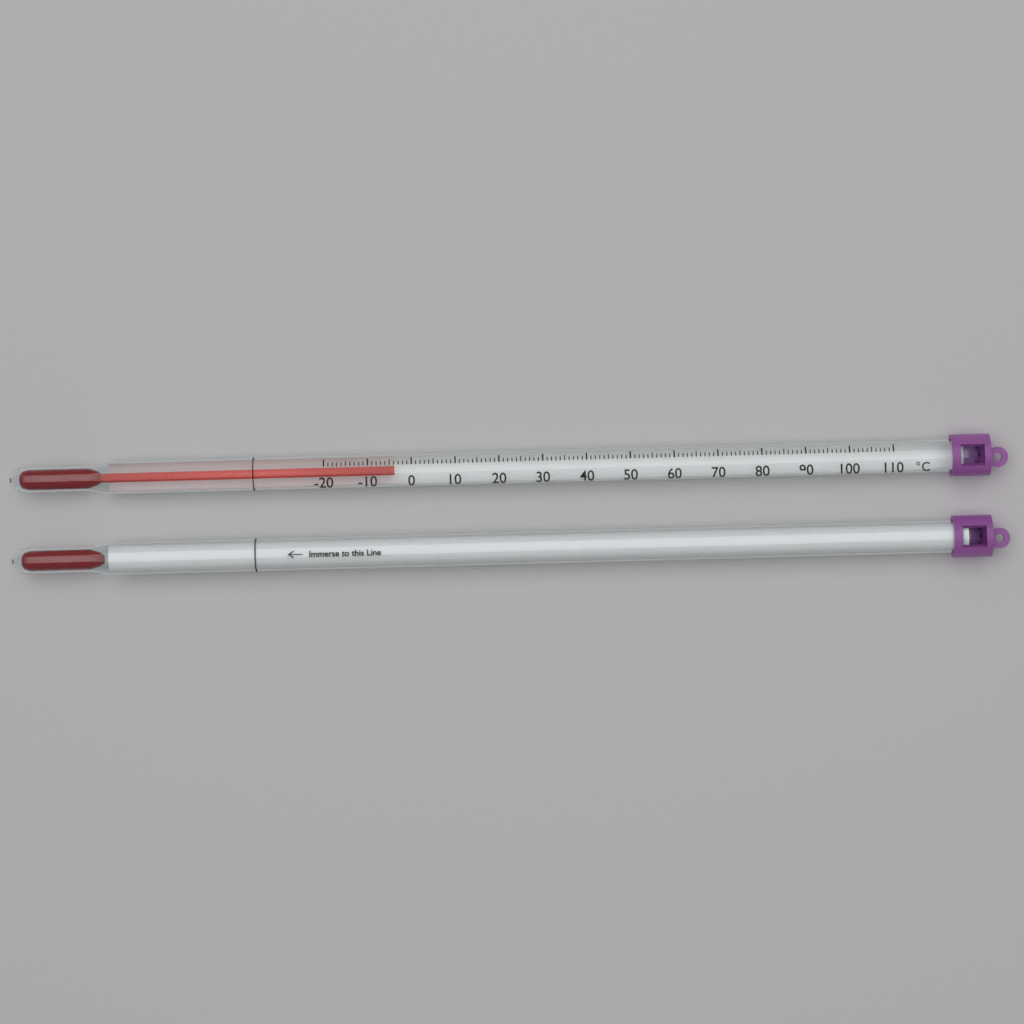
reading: -4 °C
